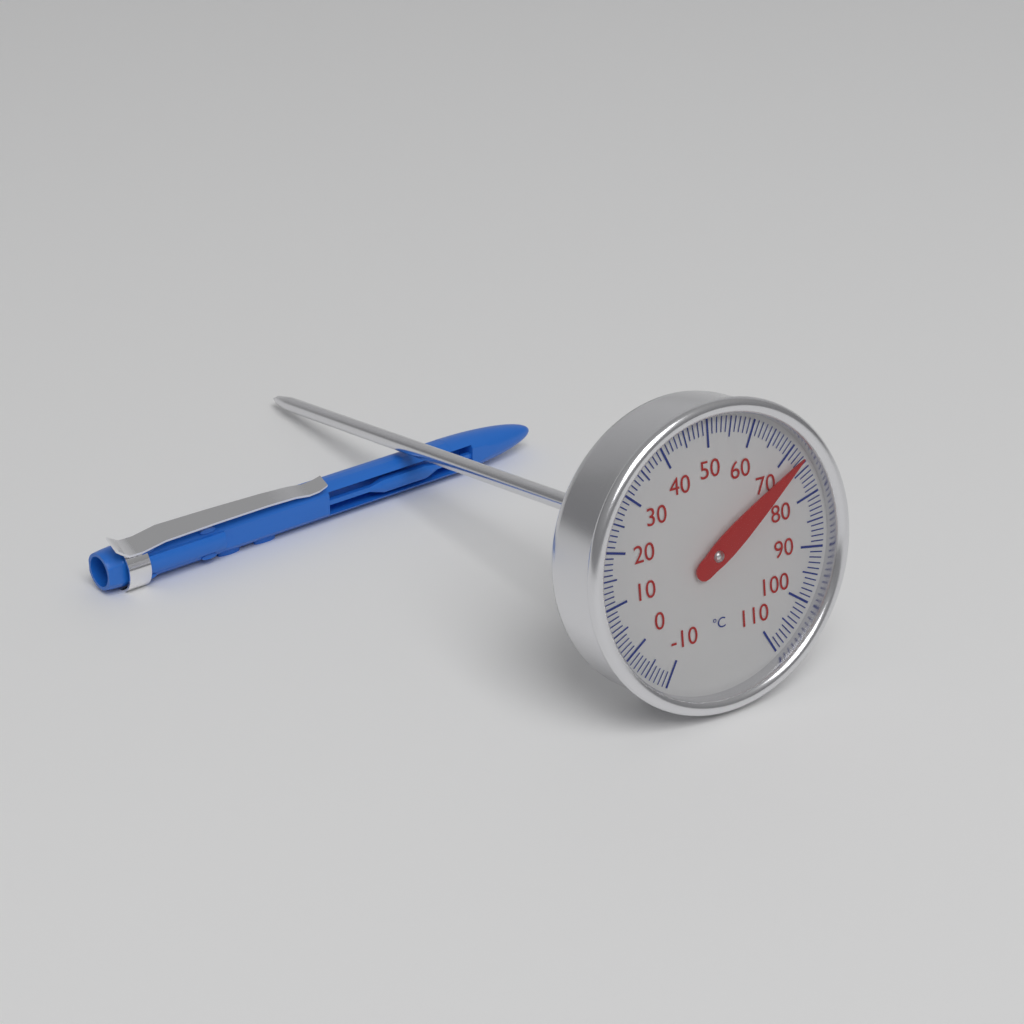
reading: 73 °C
